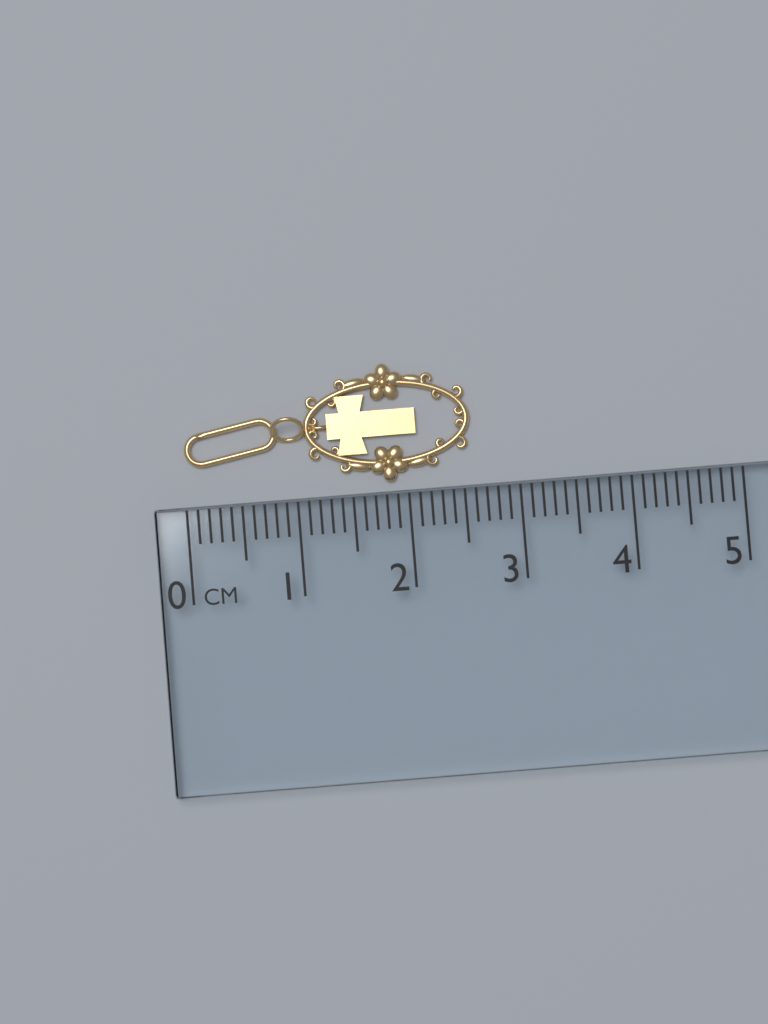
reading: 2.6 cm
